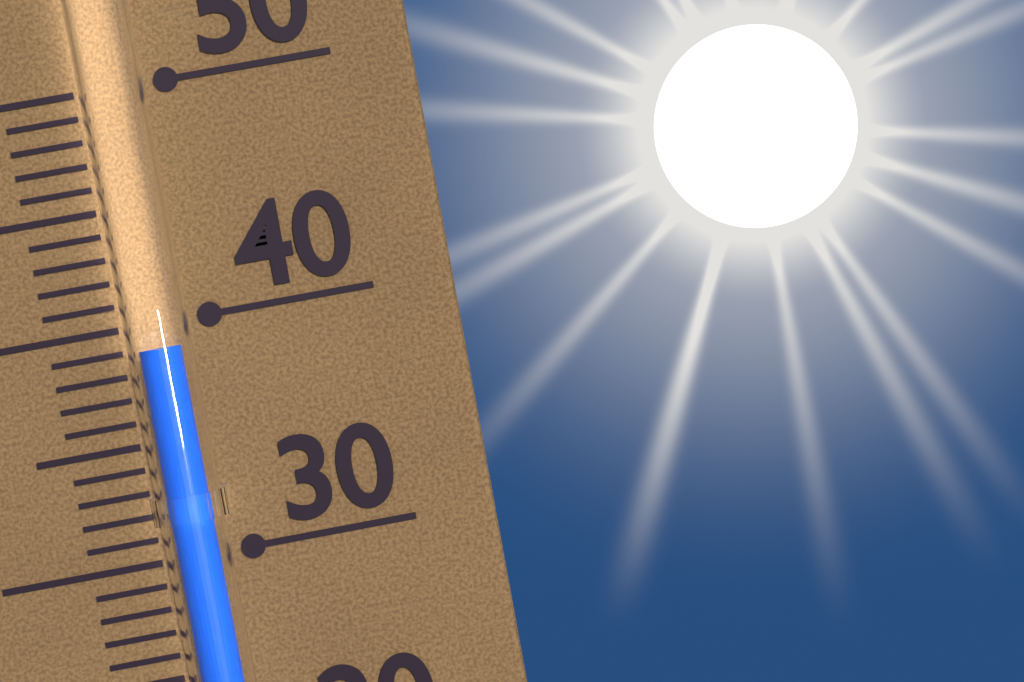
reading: 39 (no unit)
